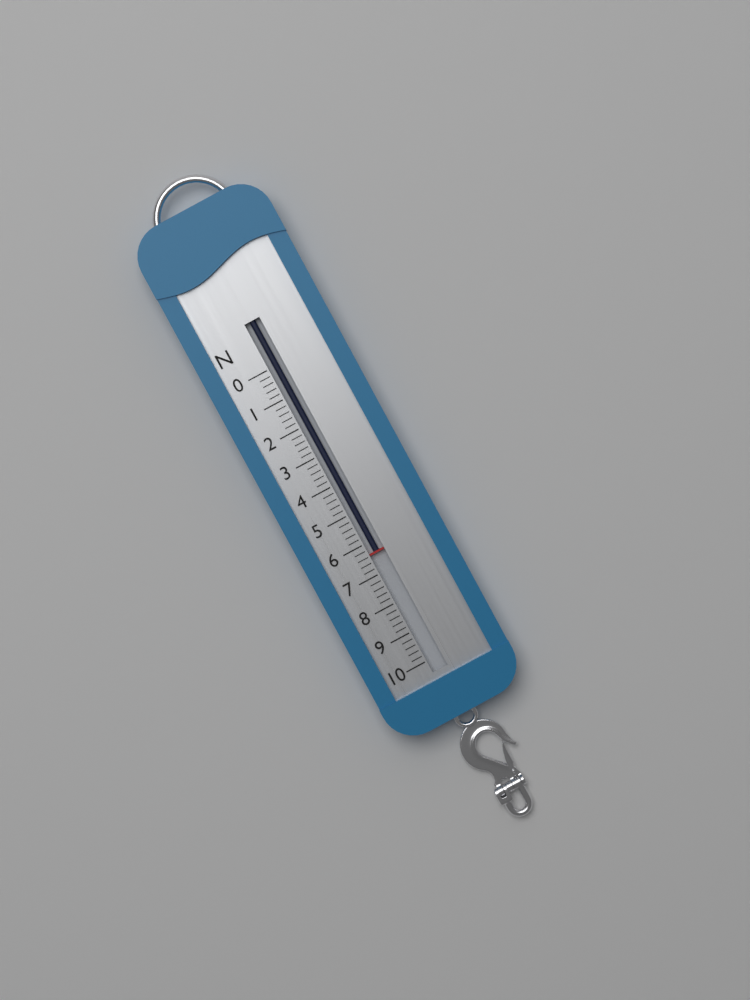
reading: 6.4 N
